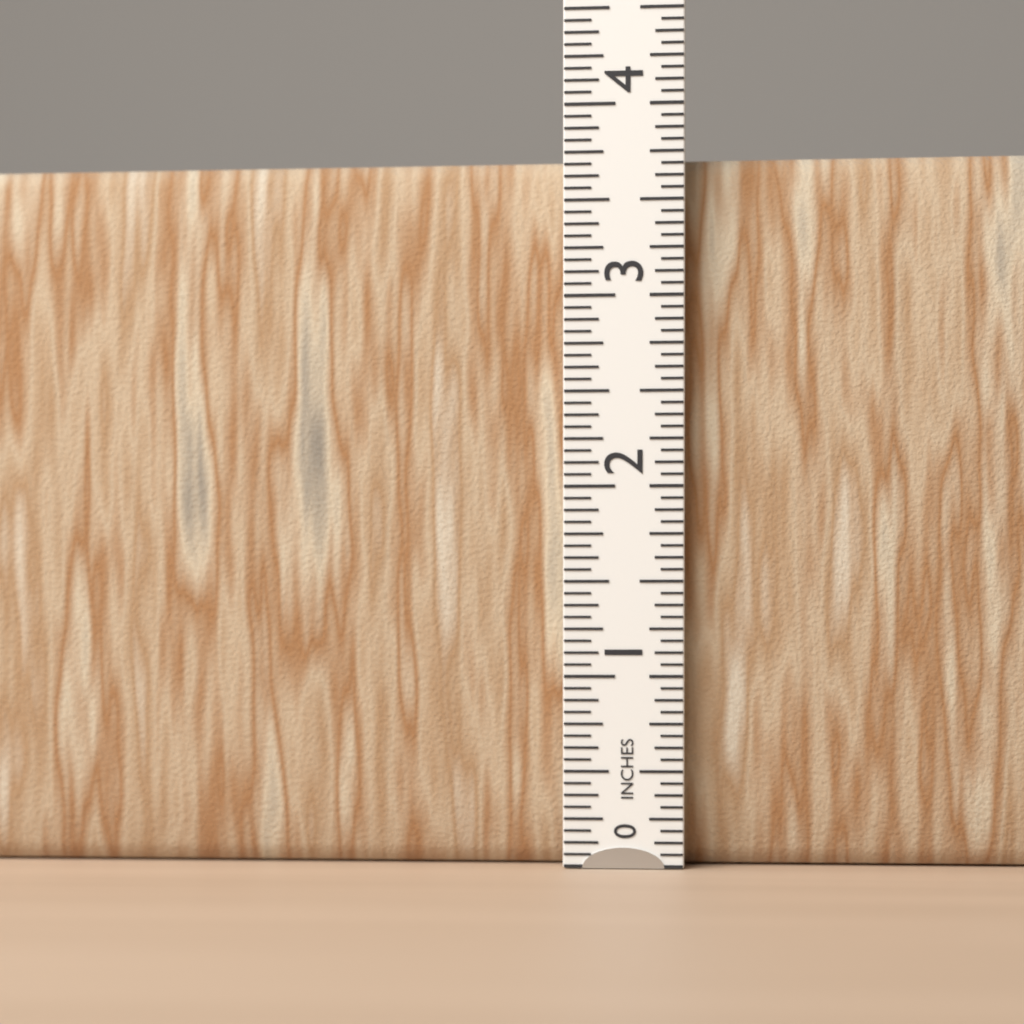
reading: 3.7500 in
